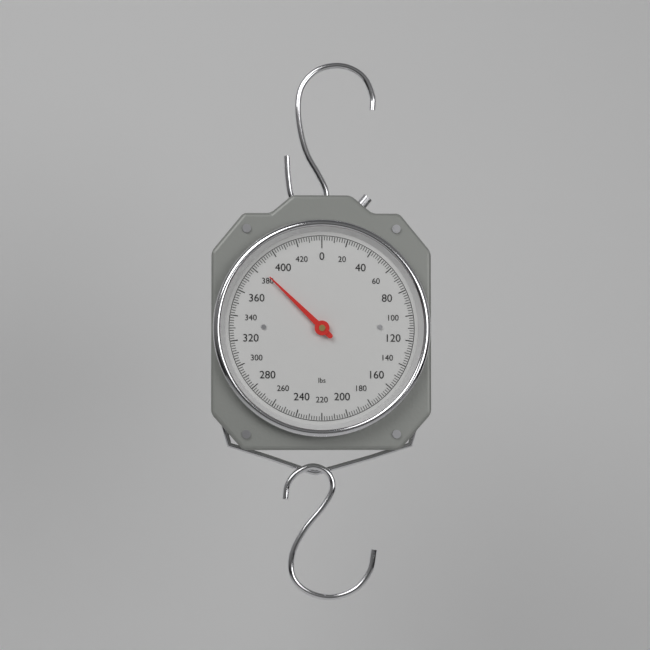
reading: 384 lbs
